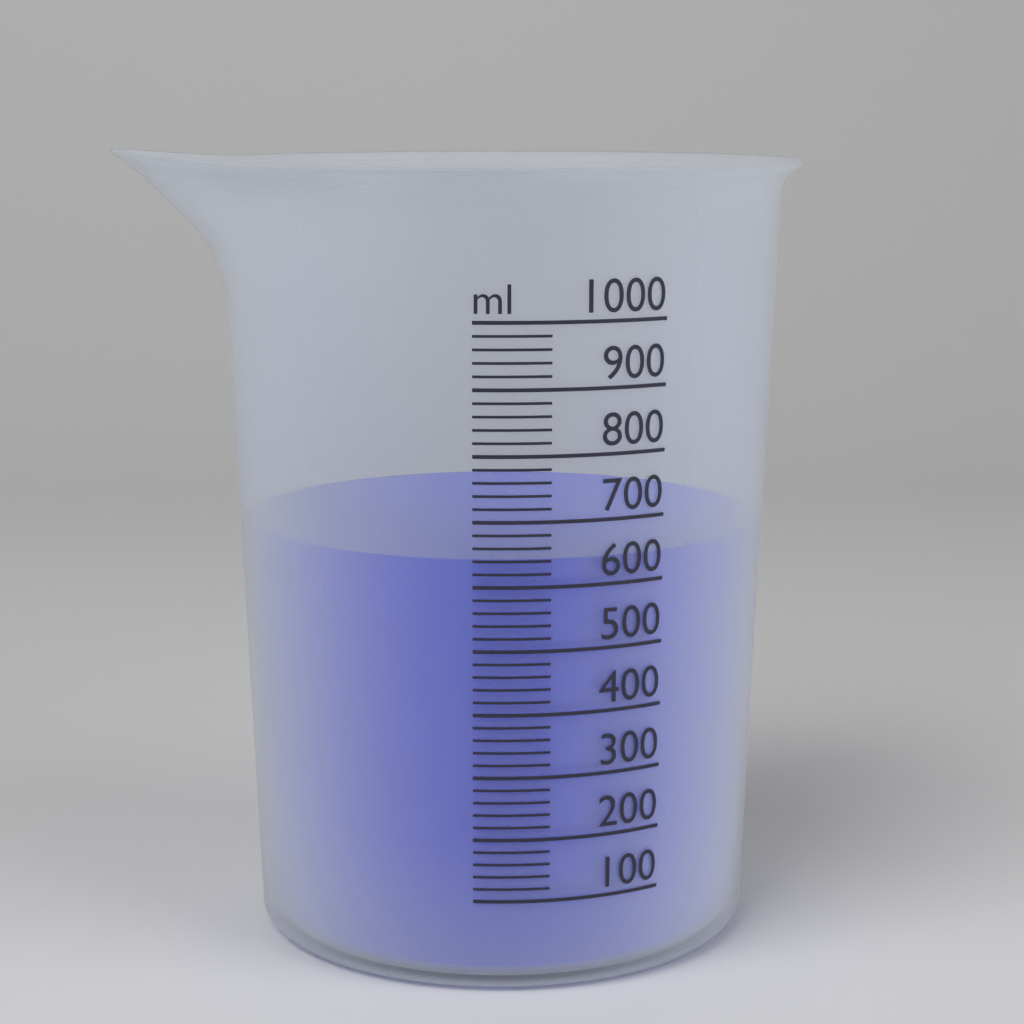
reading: 640 ml
